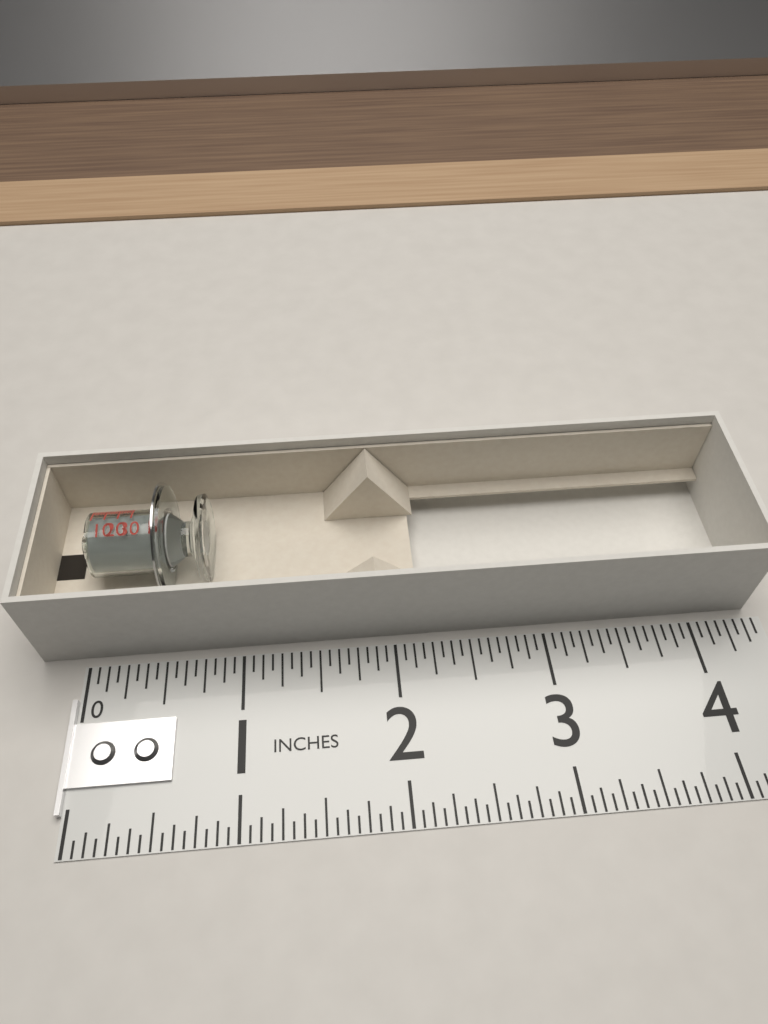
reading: 0.8125 in
